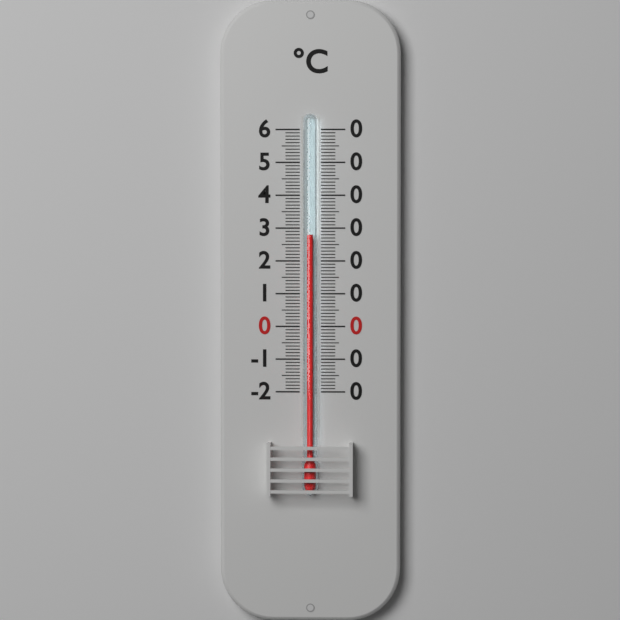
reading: 28 °C
